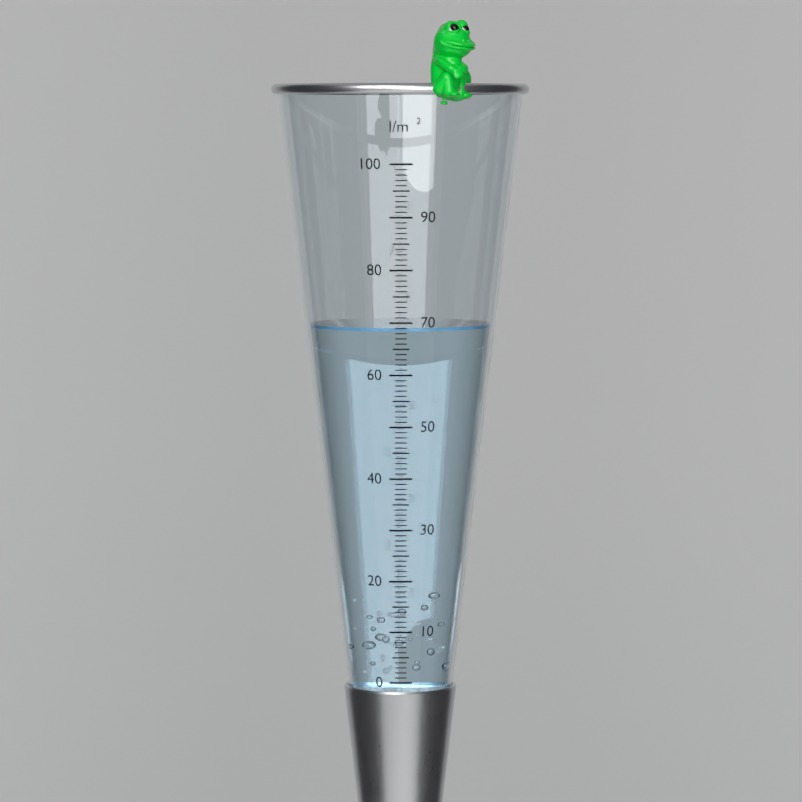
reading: 69 l/m²
